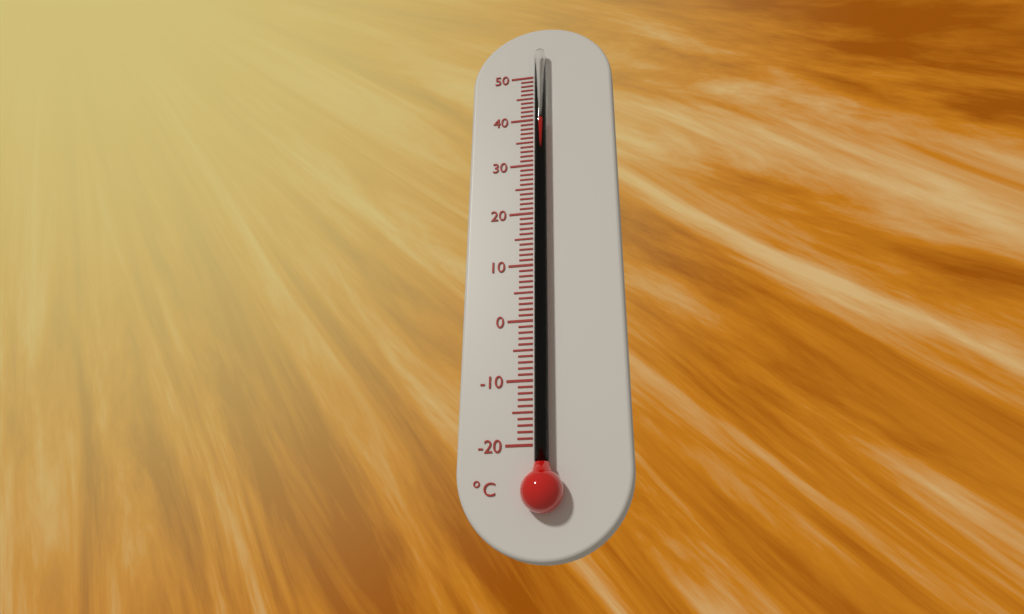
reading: 39 °C
